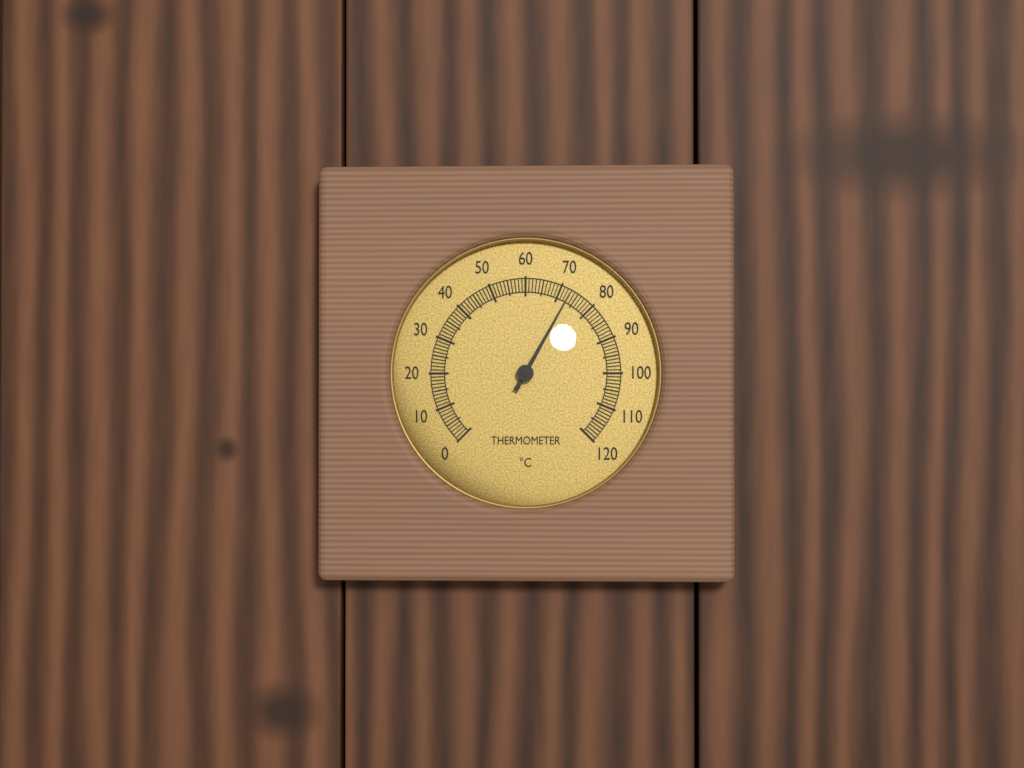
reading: 73 °C
